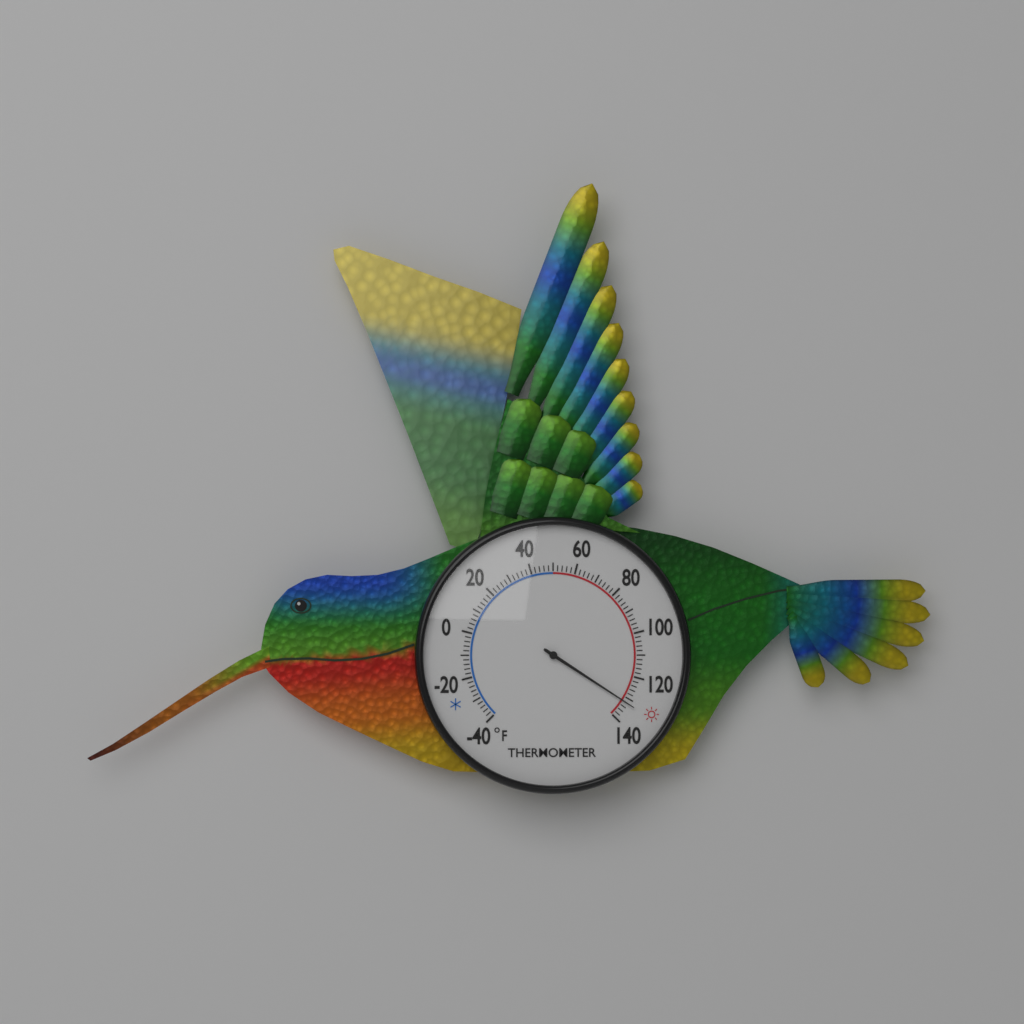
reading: 132 °F
